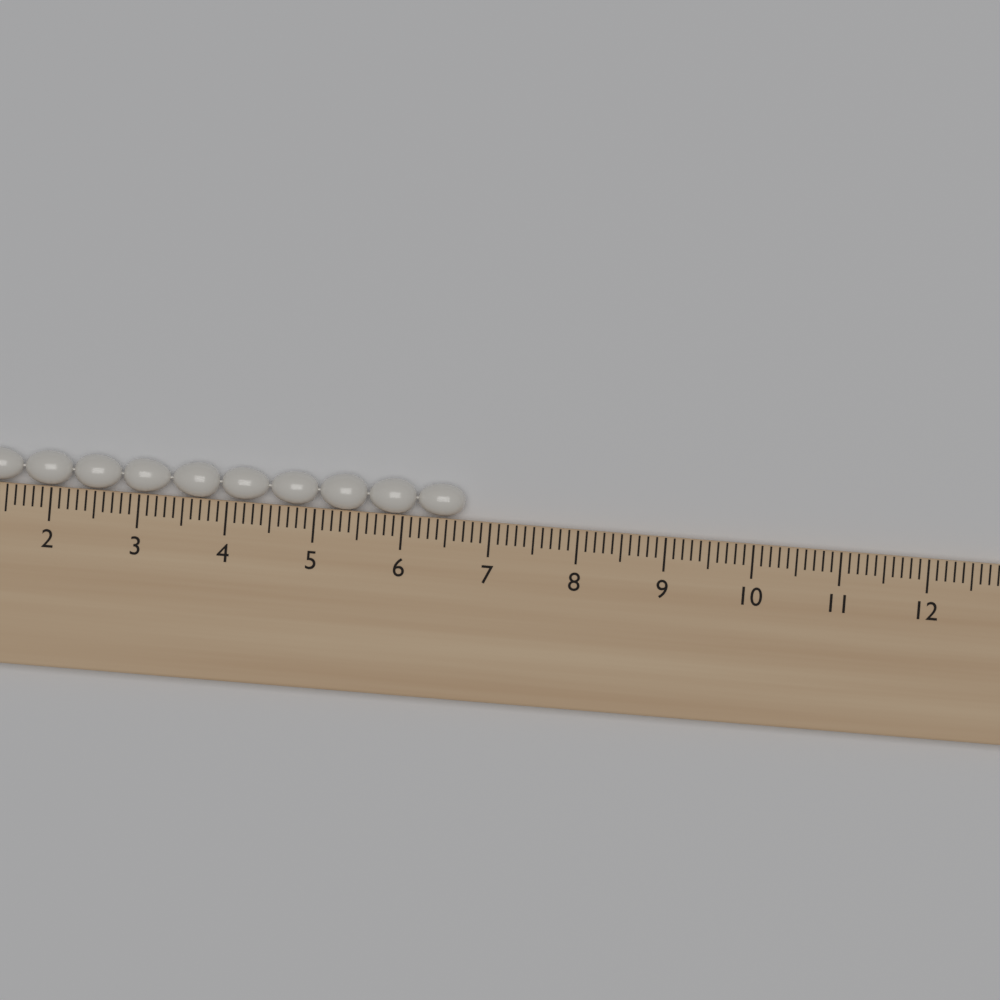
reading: 6.7 cm
